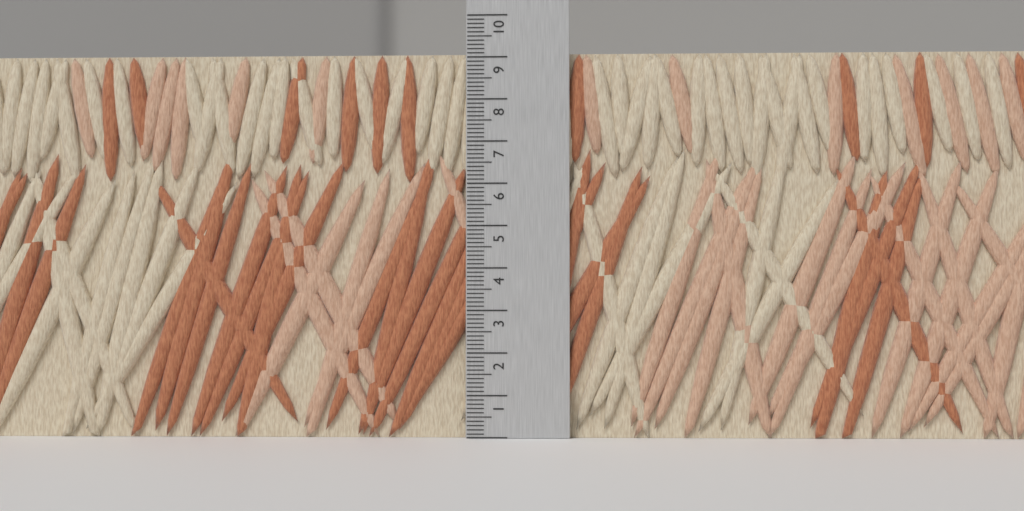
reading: 9.1 (no unit)
